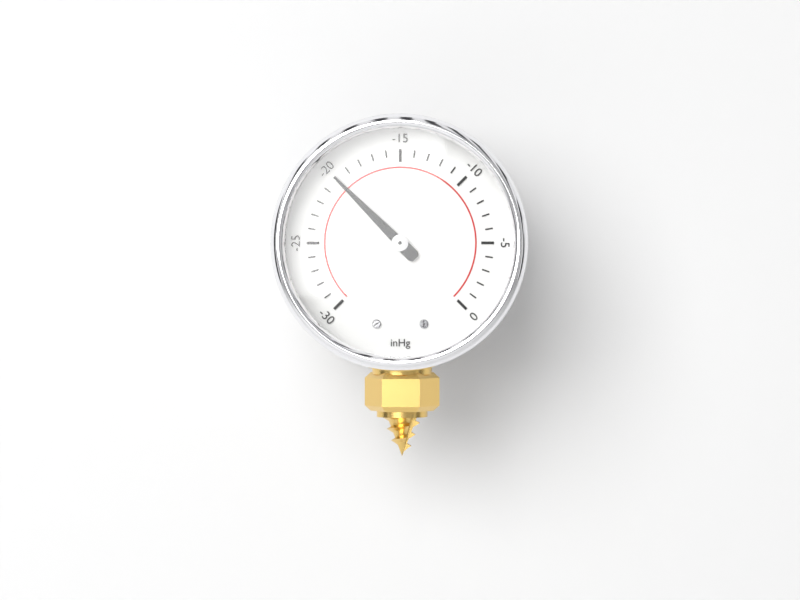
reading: -20 inHg
